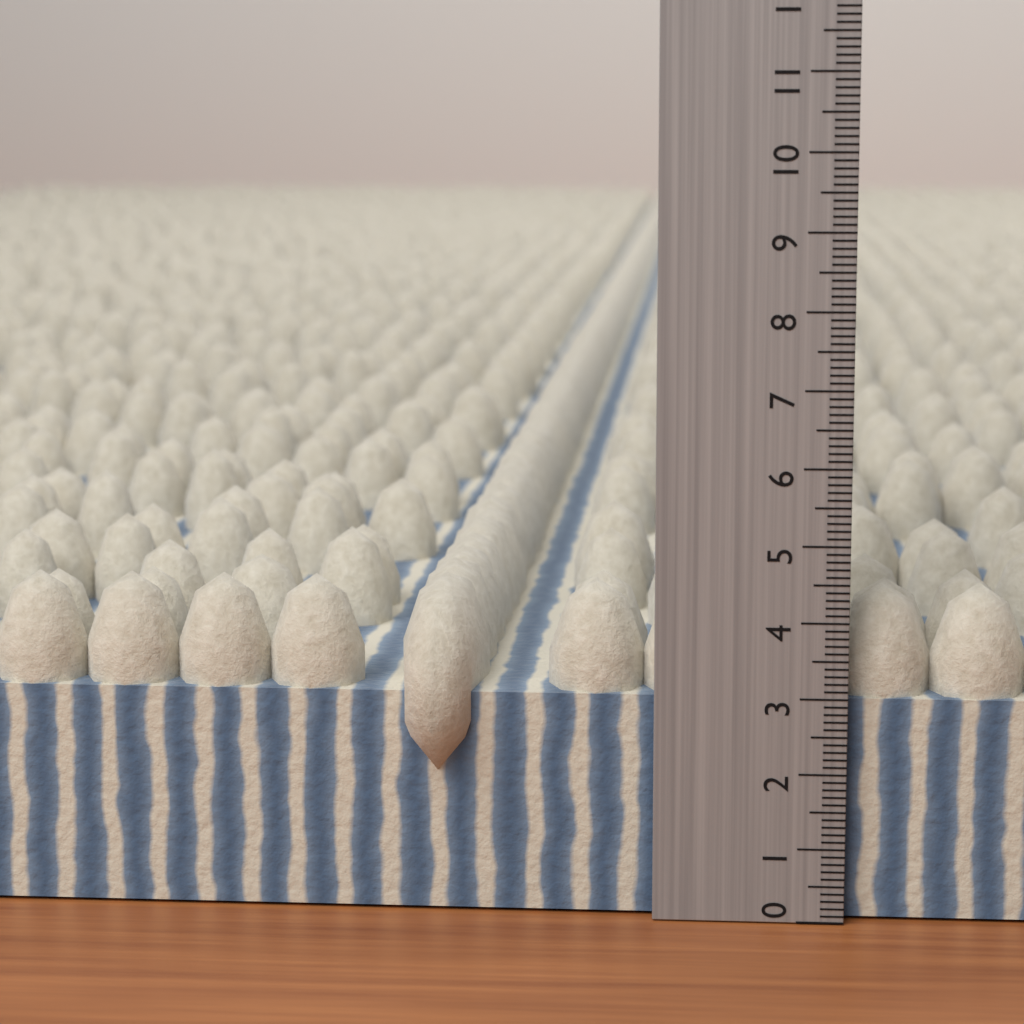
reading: 4.4 (no unit)
